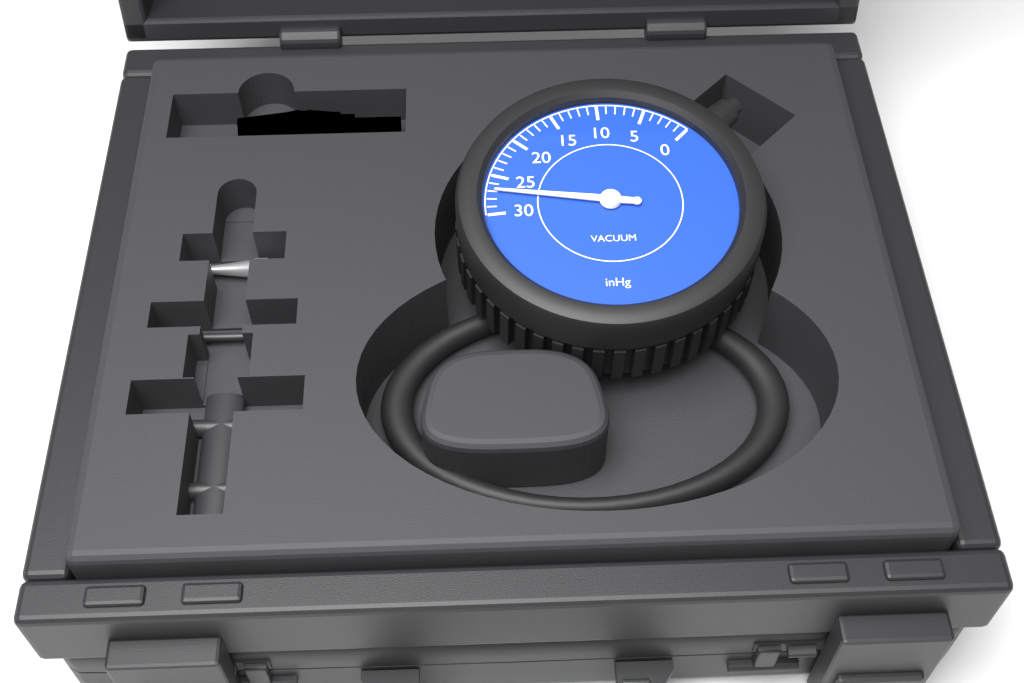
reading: 27 inHg
